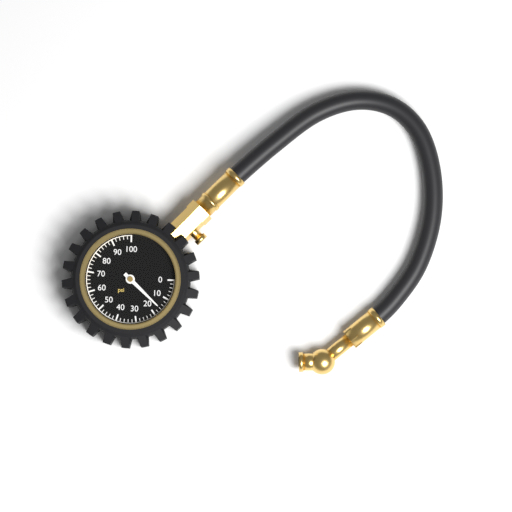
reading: 16 psi
